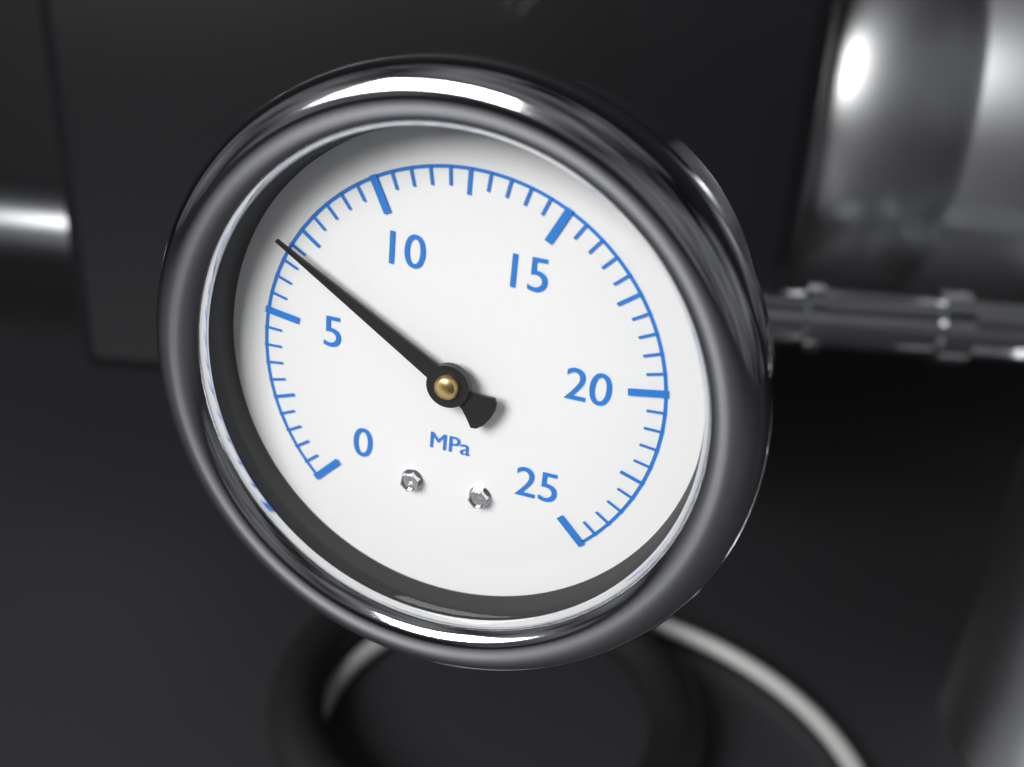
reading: 7.0 MPa
